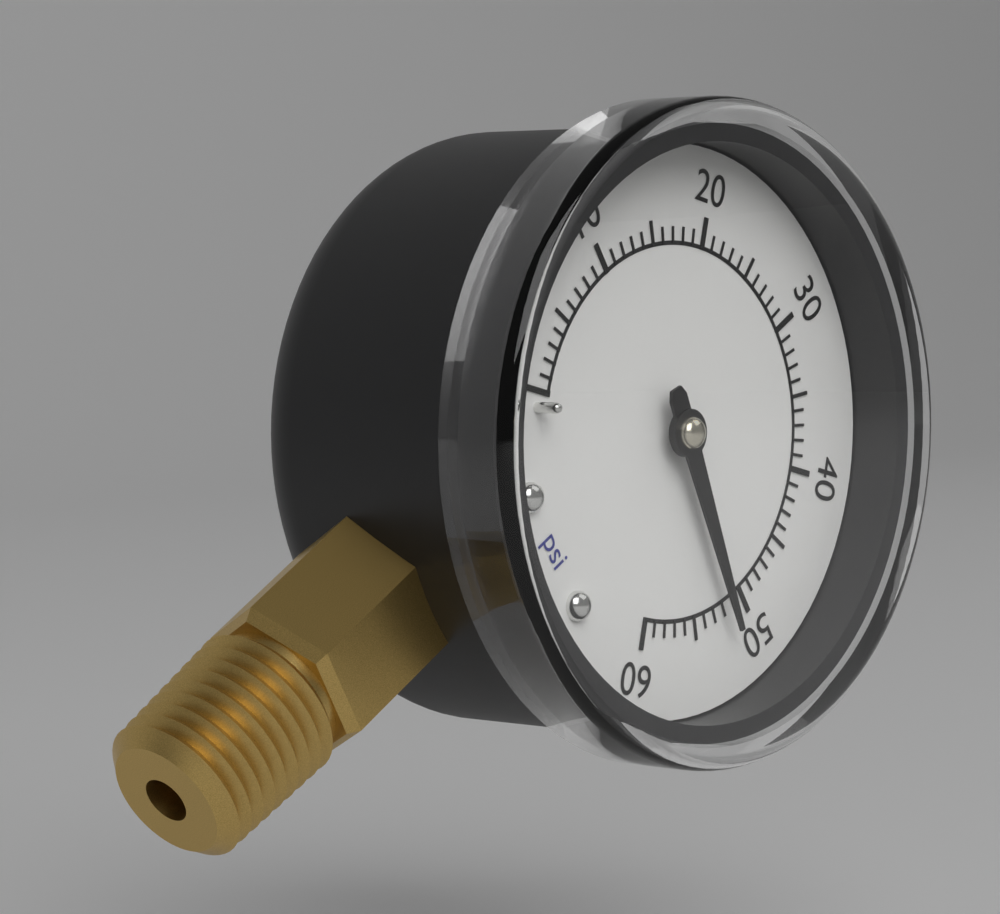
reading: 52 psi
